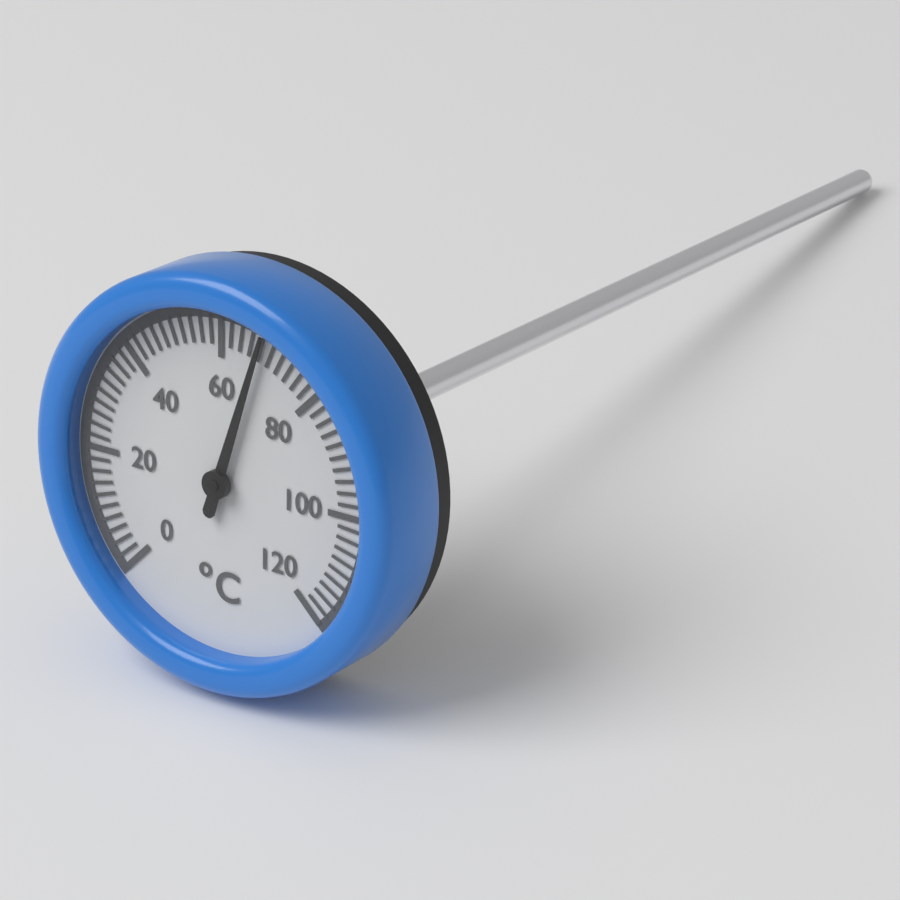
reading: 68 °C
